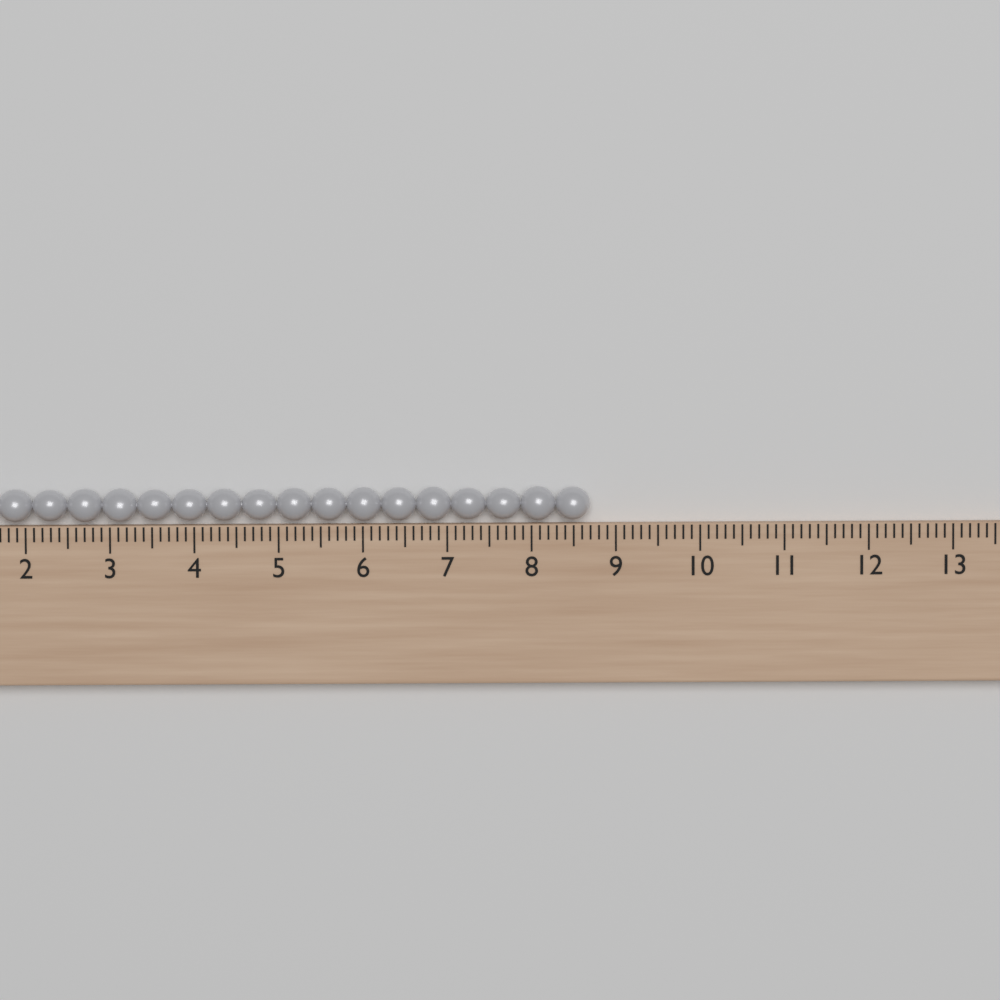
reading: 8.7 (no unit)
